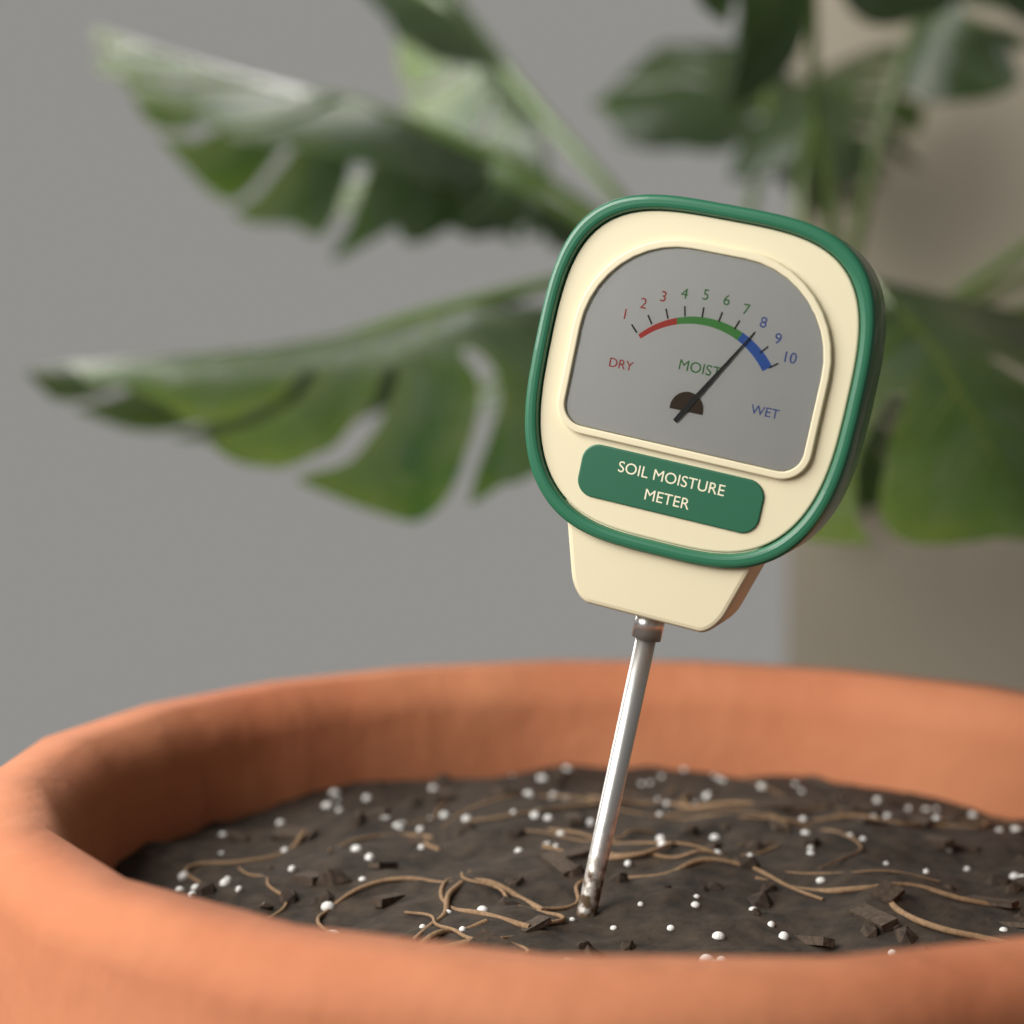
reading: 8 (no unit)
